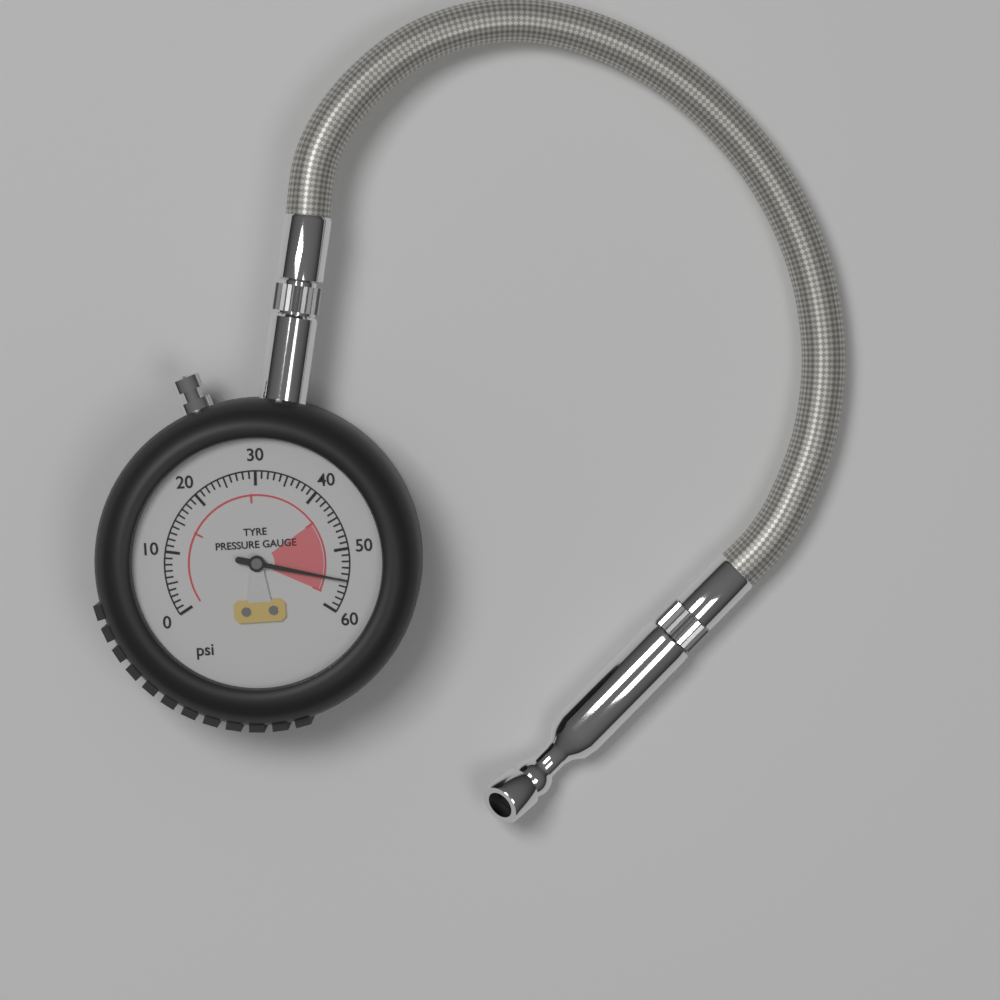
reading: 55 psi
